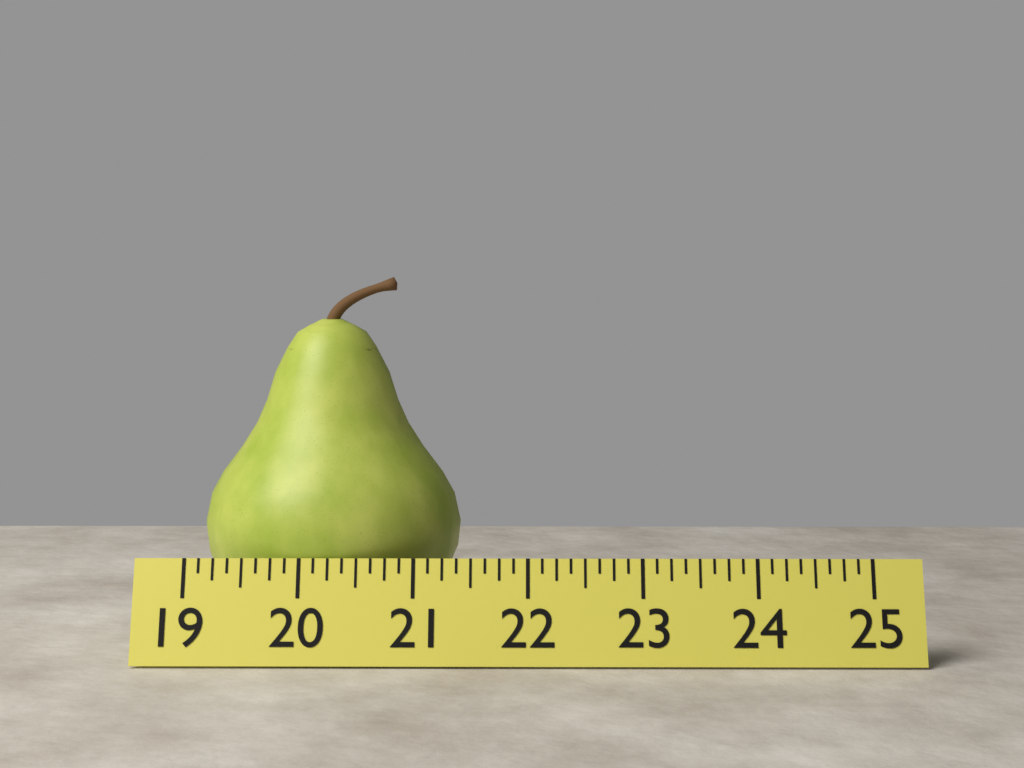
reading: 21.375 (no unit)
